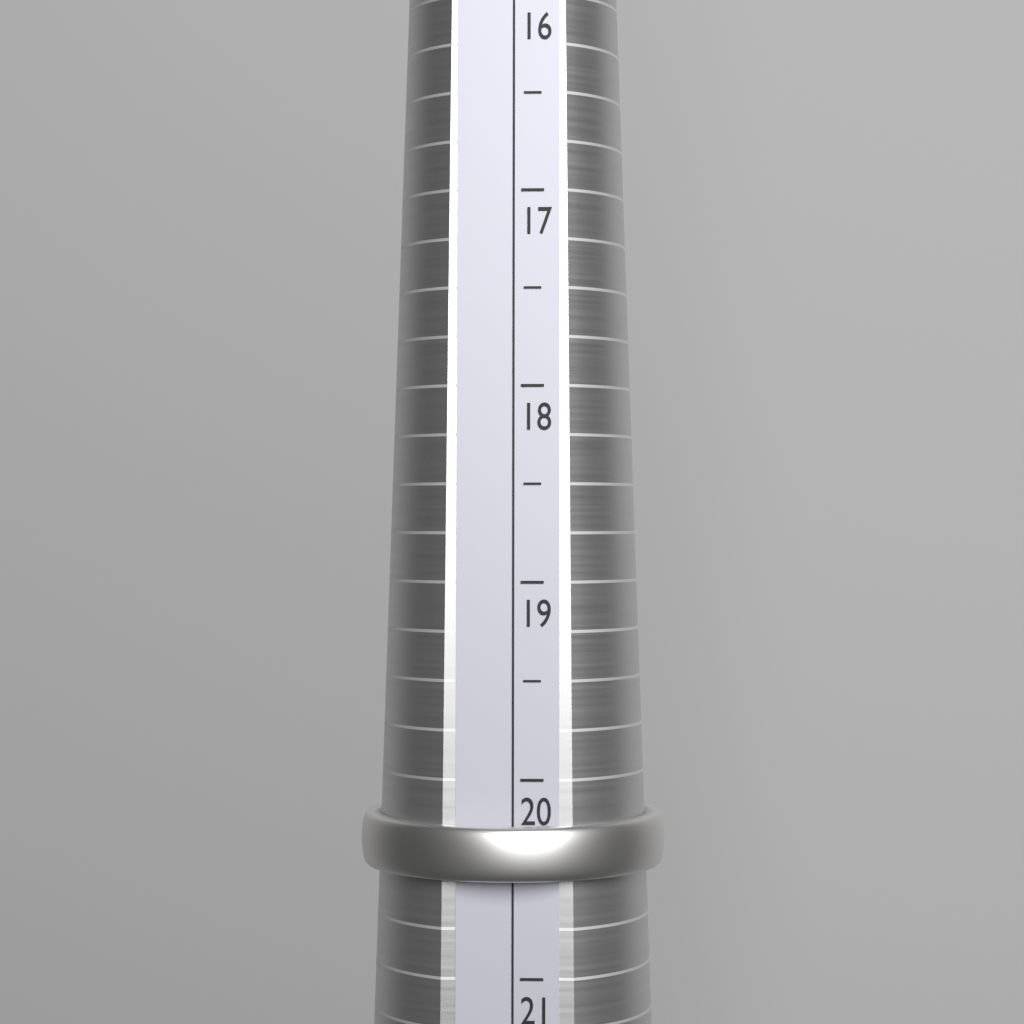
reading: 20.5 (no unit)
